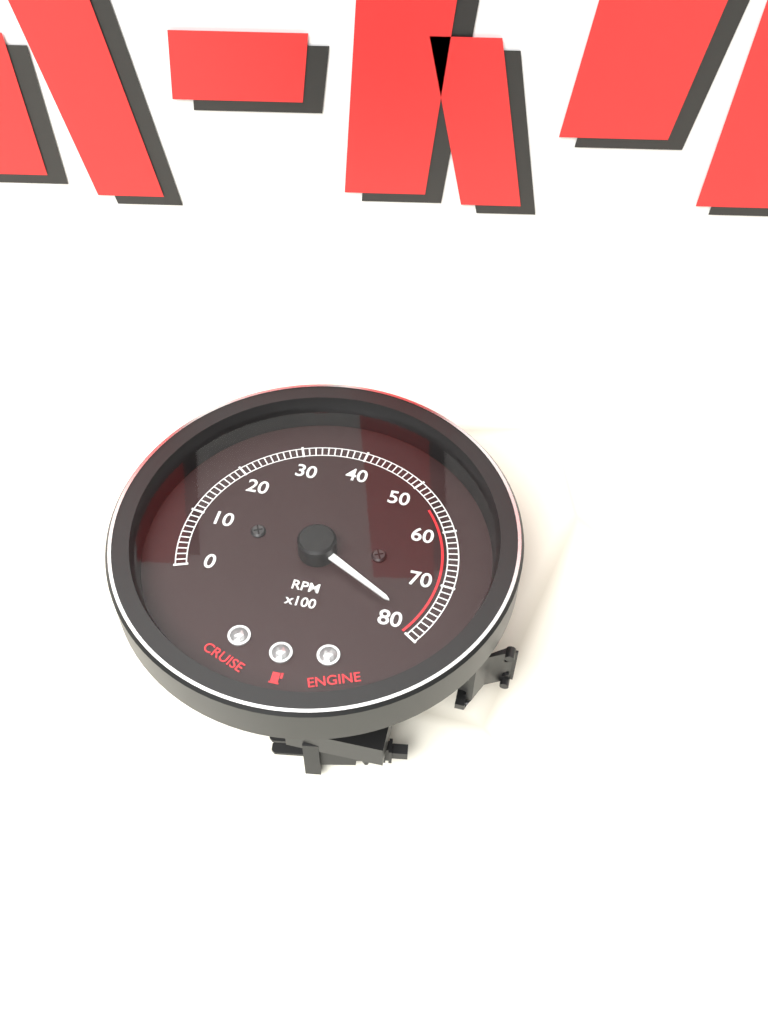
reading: 7800 RPM
